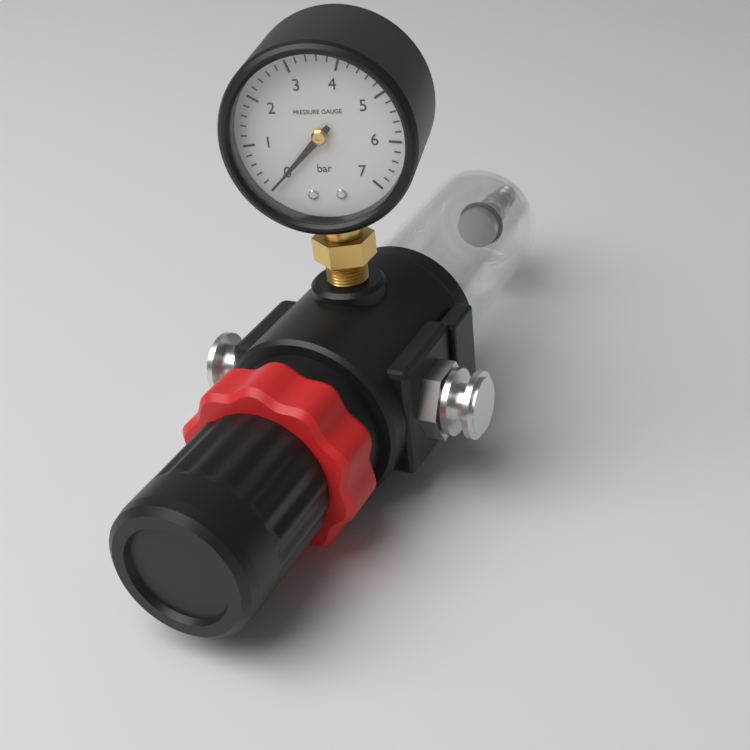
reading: 0.0 bar
